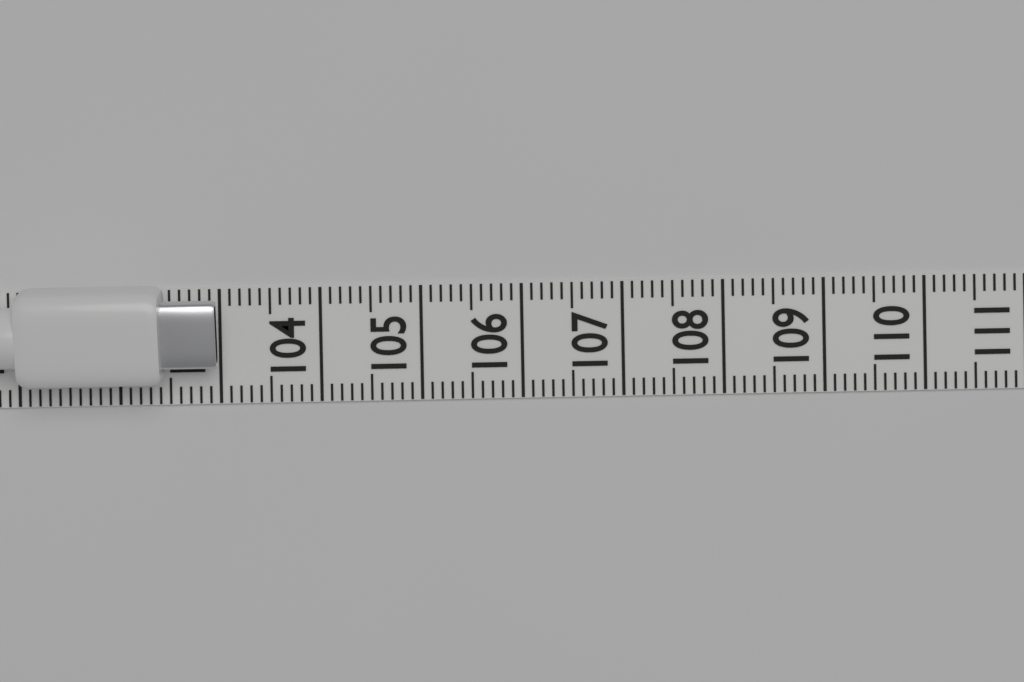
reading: 103.0 (no unit)
